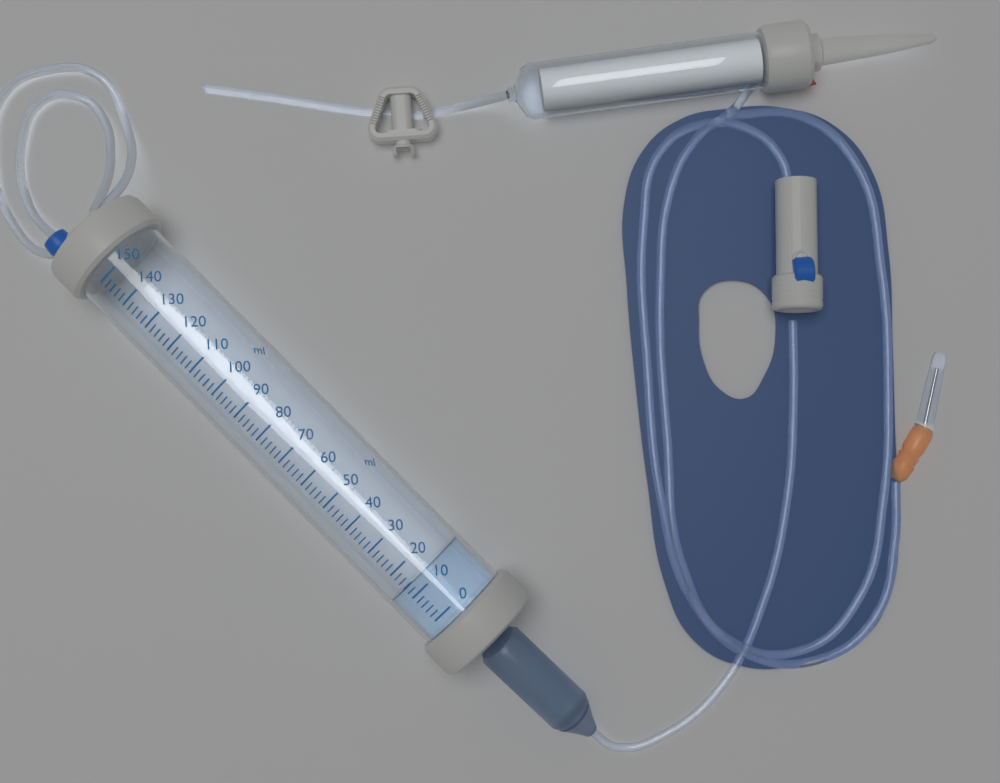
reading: 14 ml
